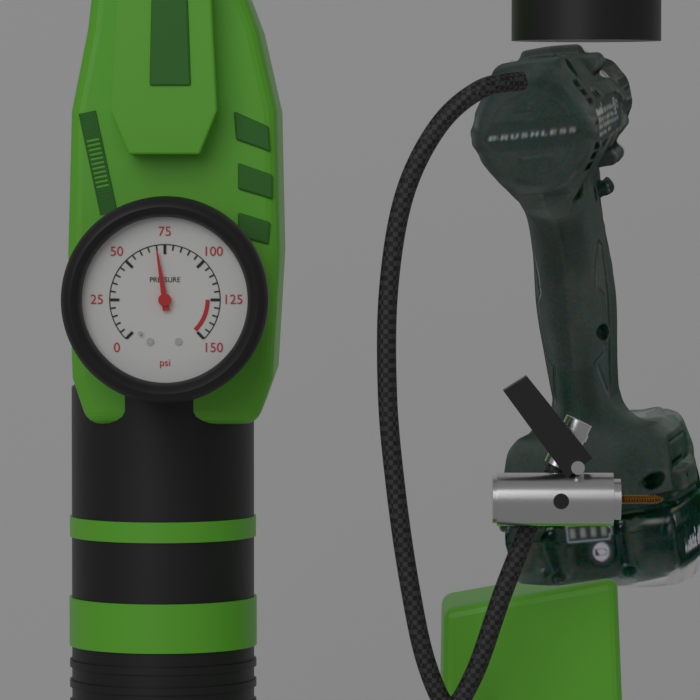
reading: 70 psi
